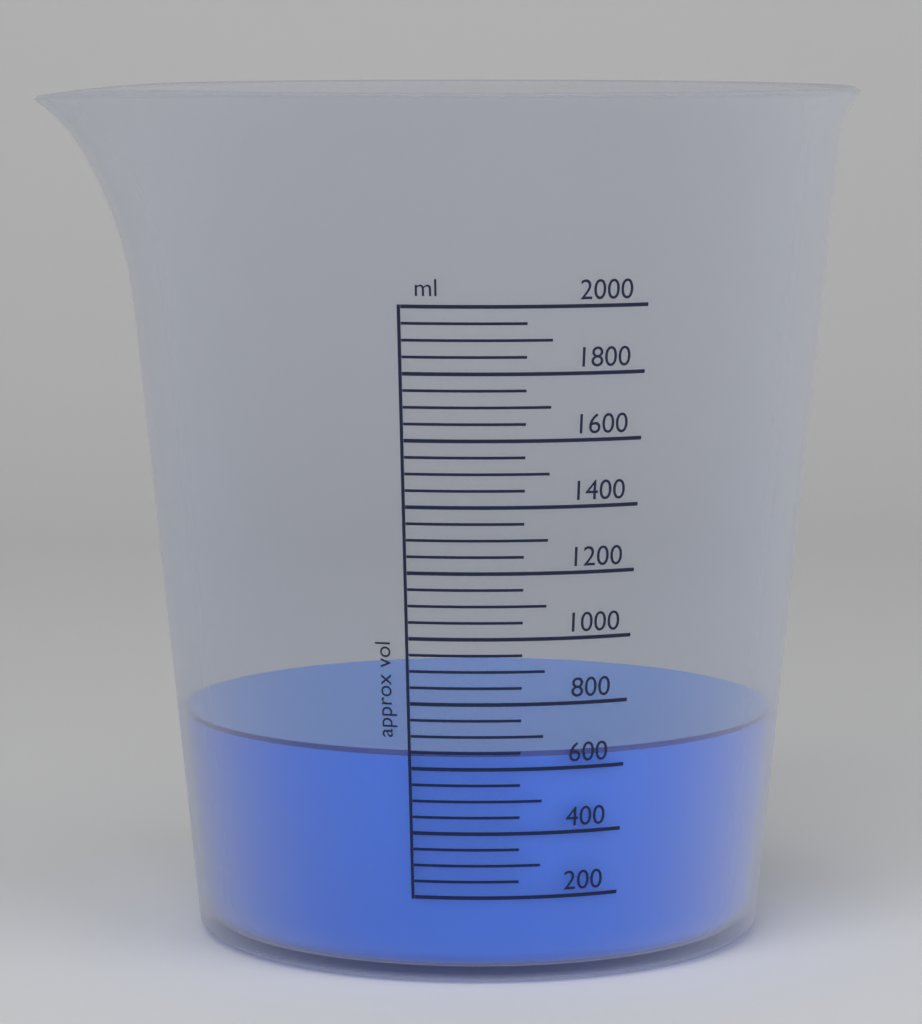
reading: 650 ml
